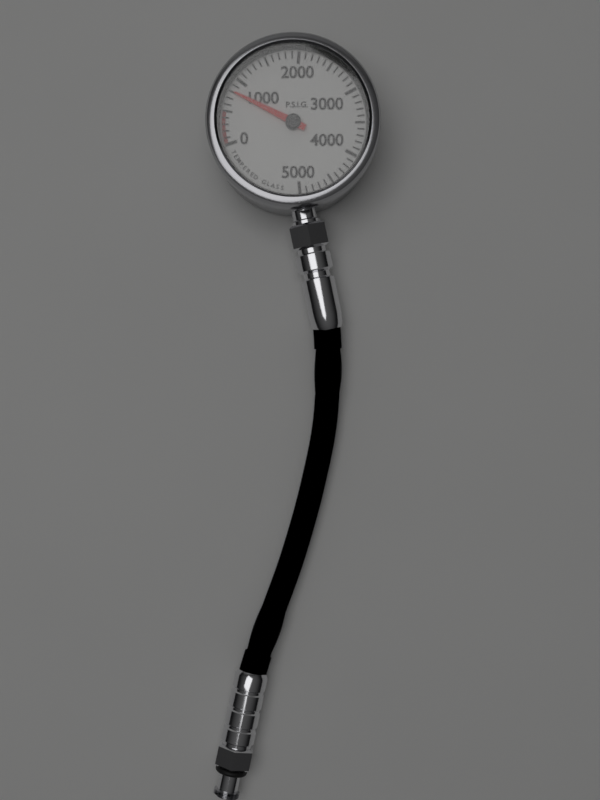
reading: 800 psig
